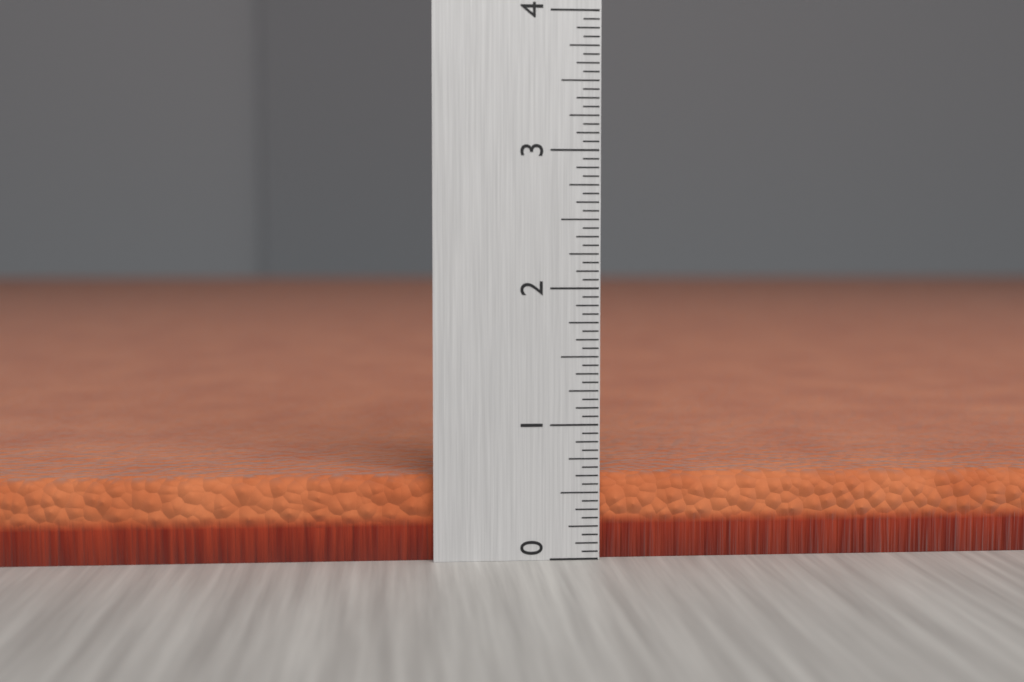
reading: 0.6250 (no unit)
